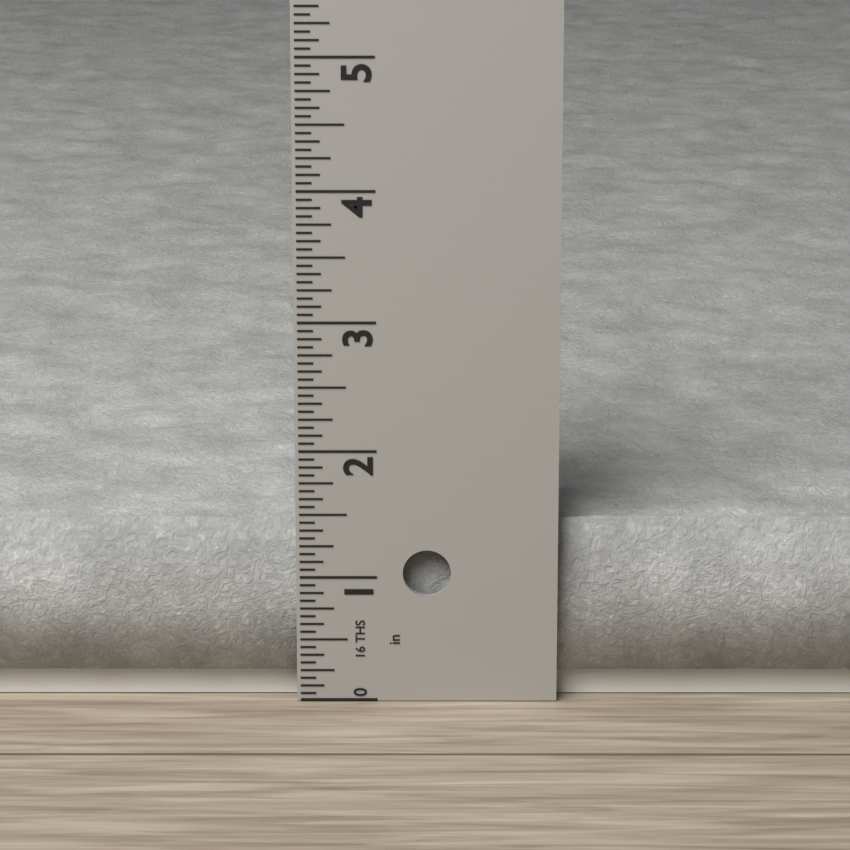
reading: 1.4375 in
